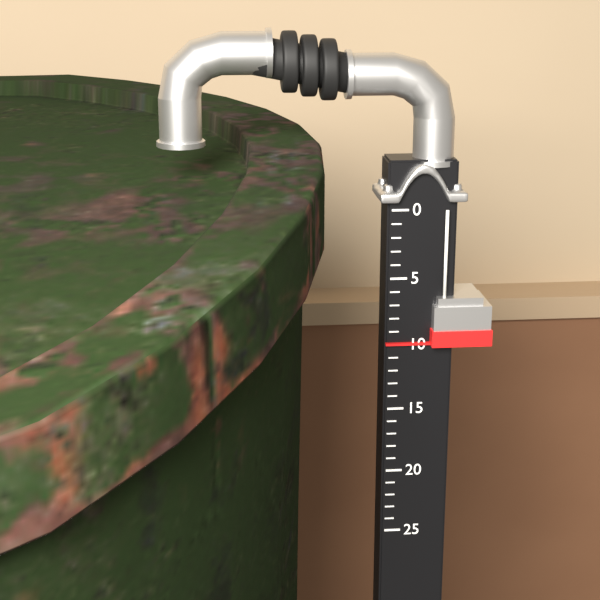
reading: 10 (no unit)
